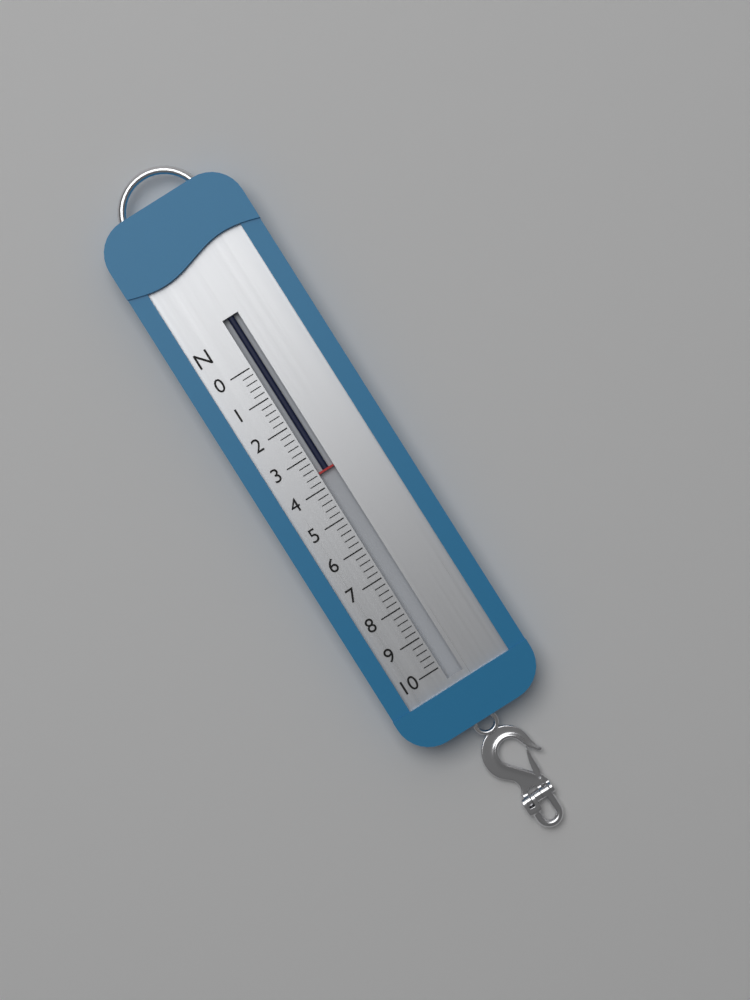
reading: 3.6 N
